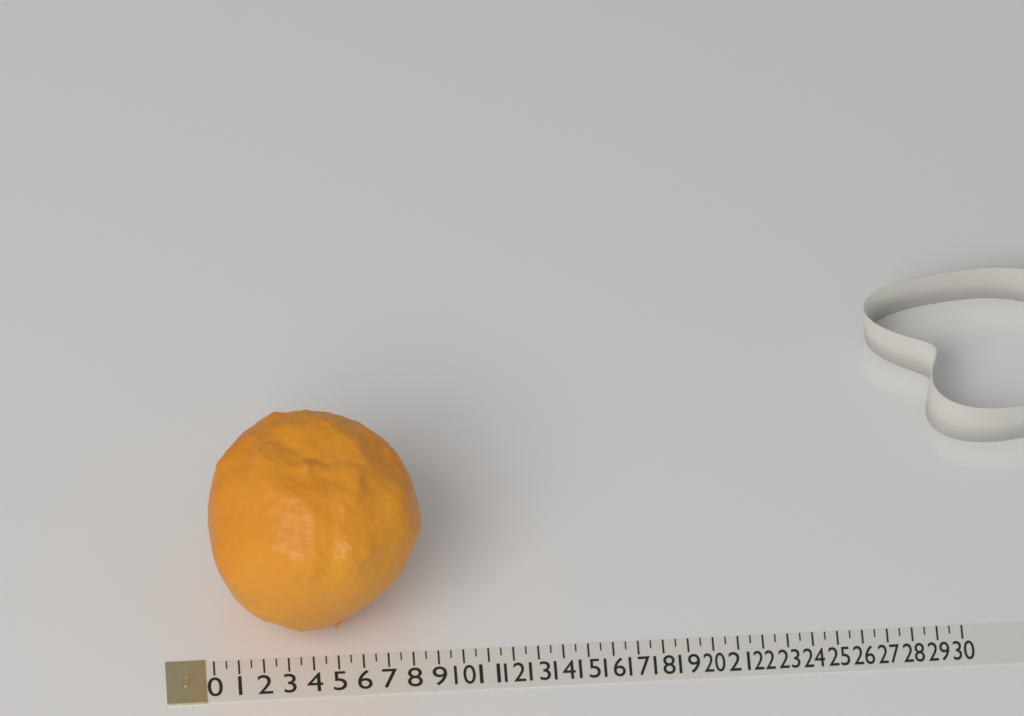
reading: 8.5 (no unit)
